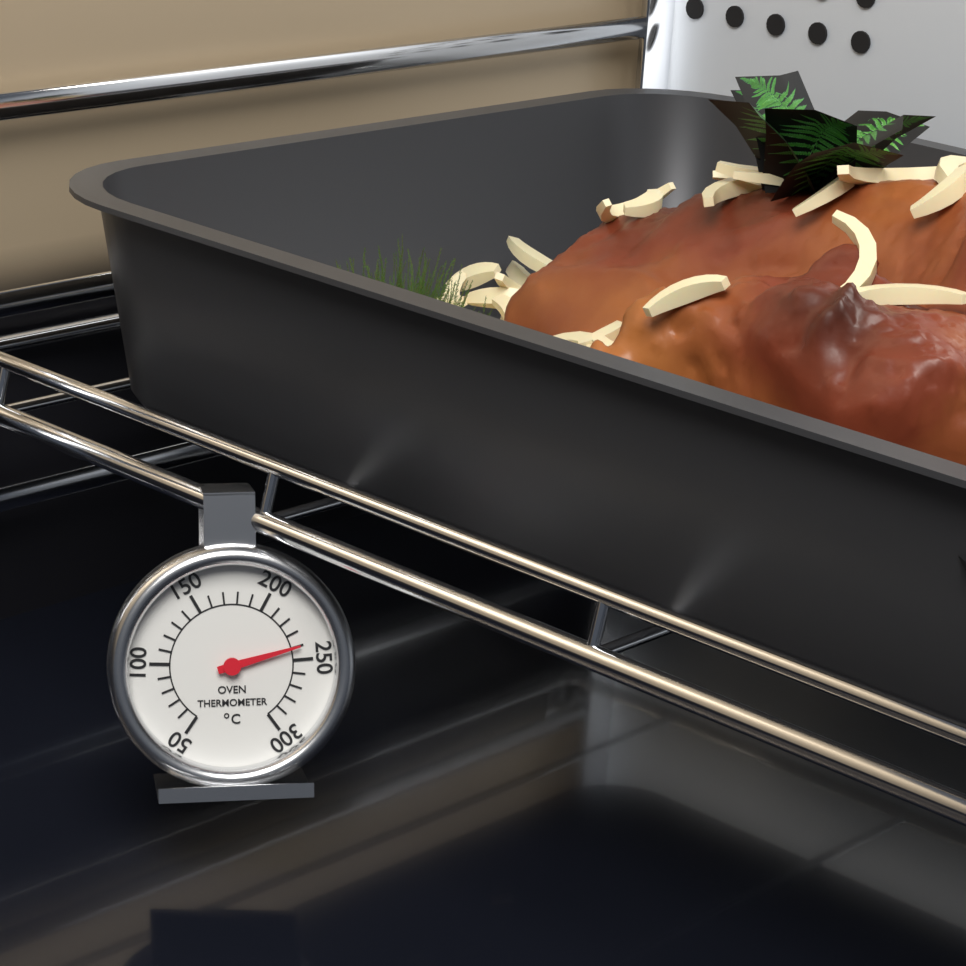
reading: 240 °C
